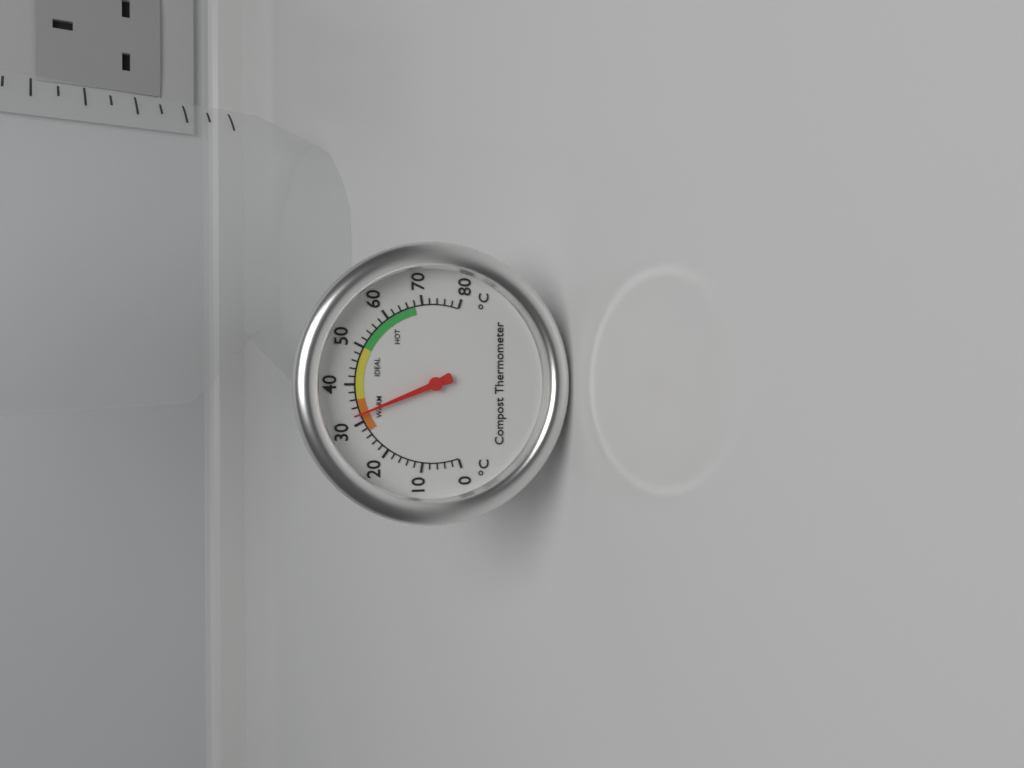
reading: 32 °C
